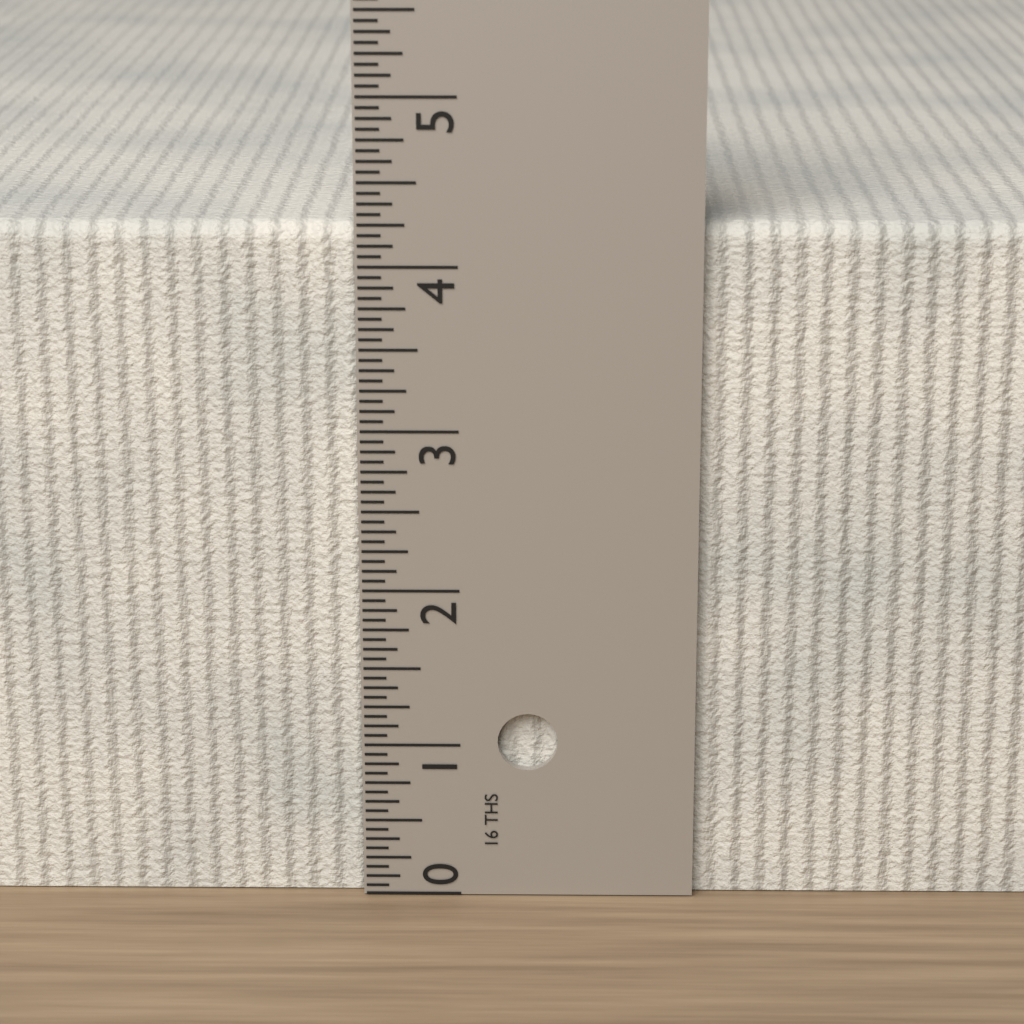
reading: 4.2500 in
